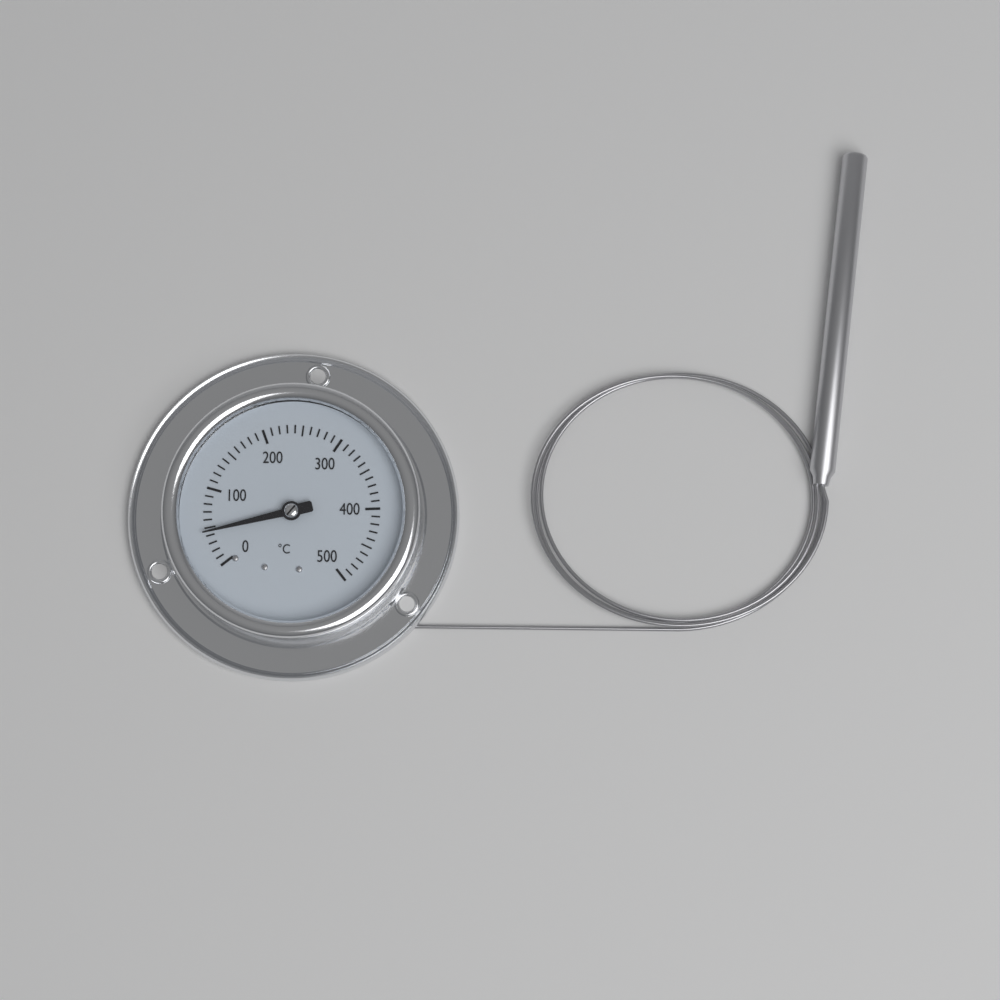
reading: 45 °C
